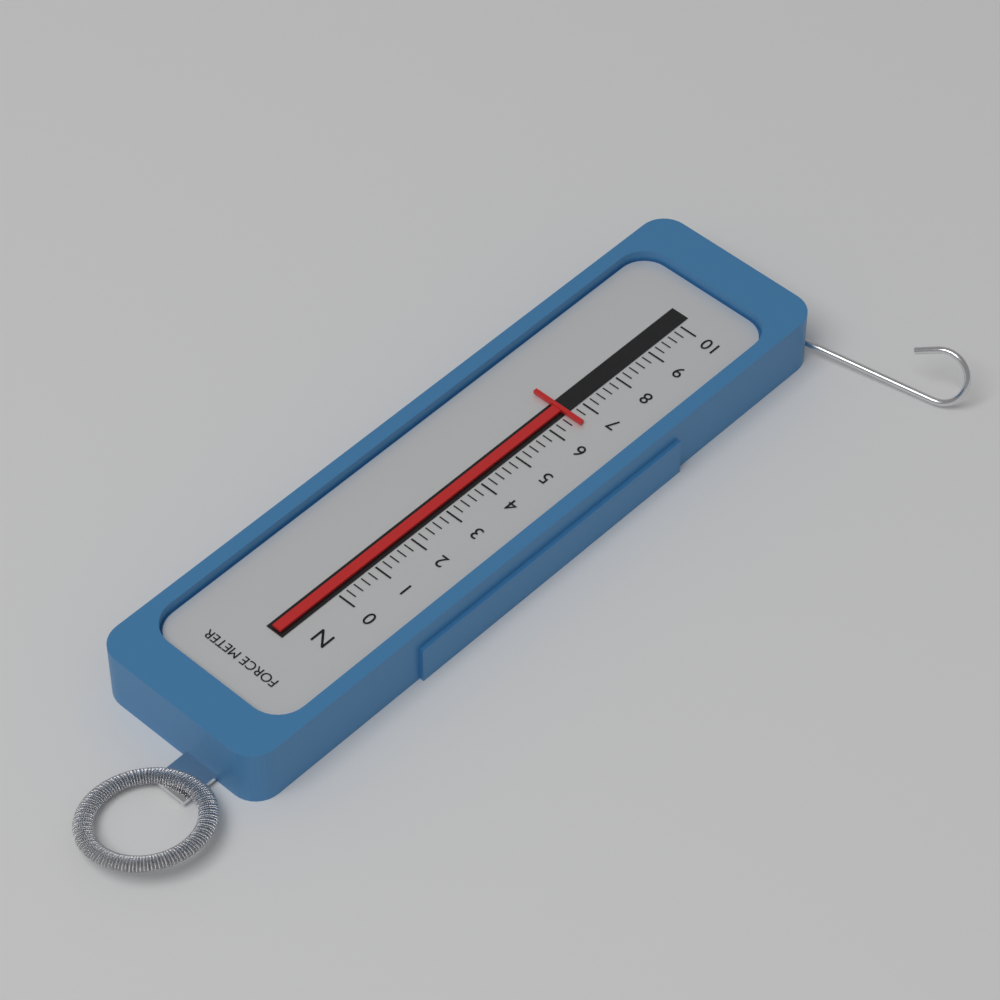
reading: 6.6 N
